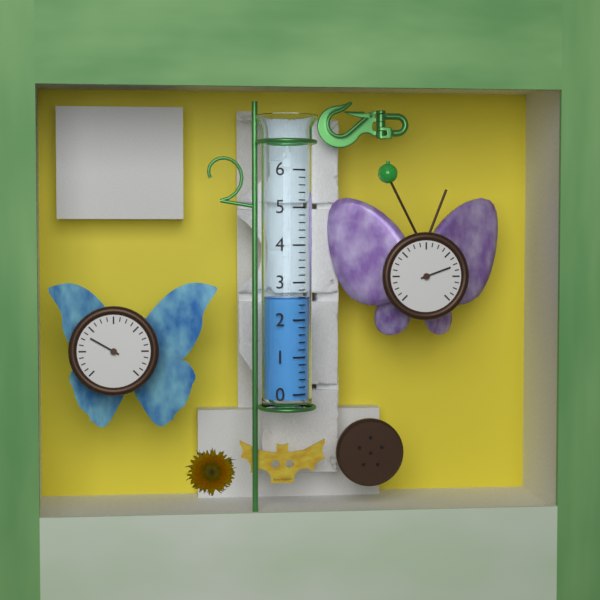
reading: 2.6 (no unit)
